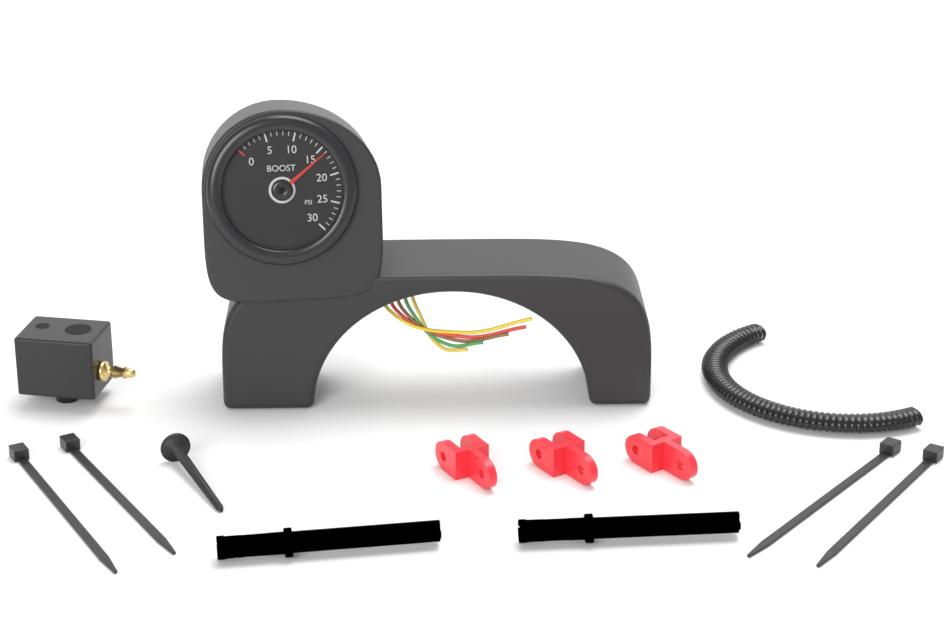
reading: 16 psi
